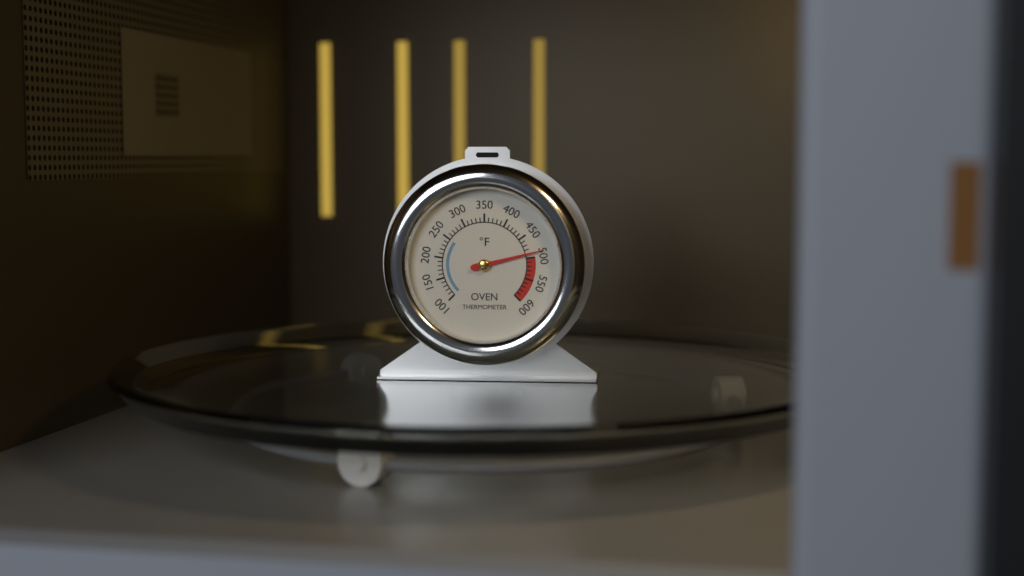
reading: 490 °F
